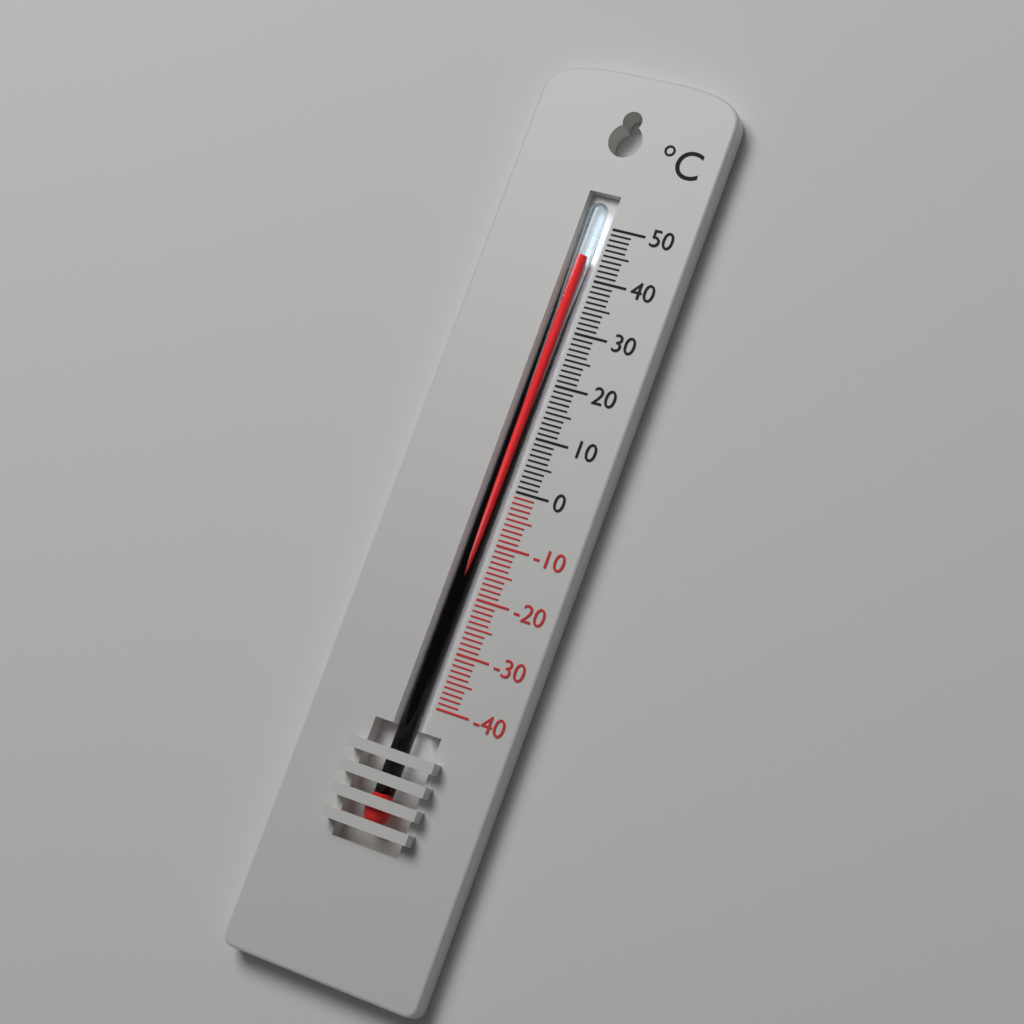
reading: 44 °C
